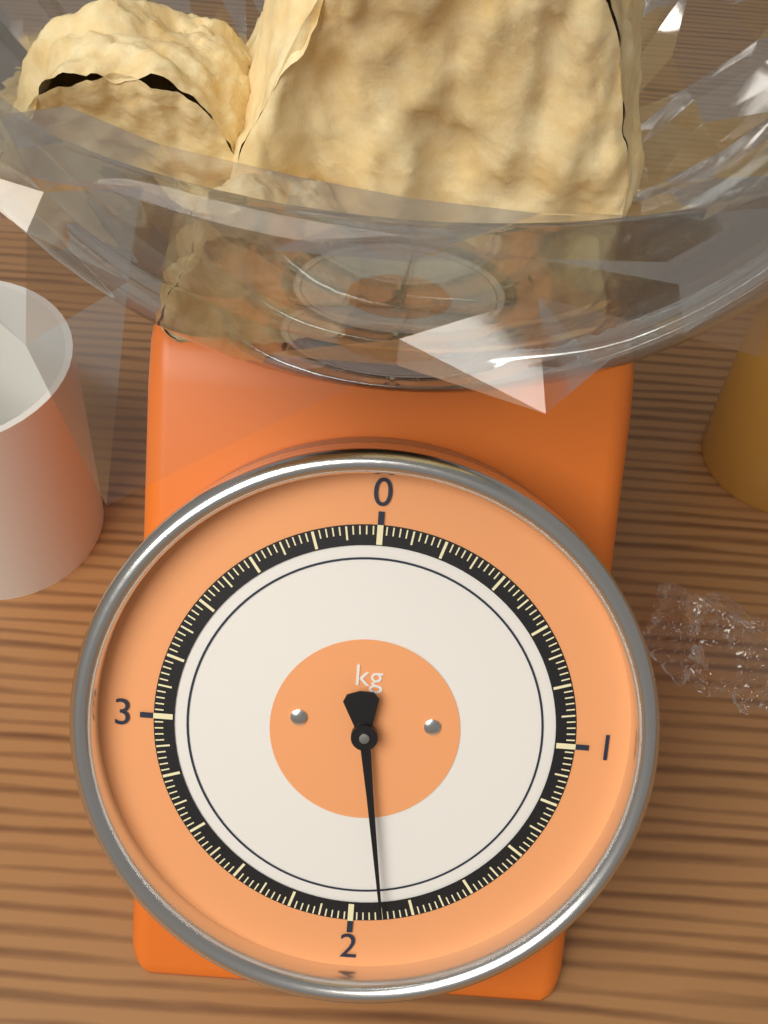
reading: 1.90 kg
